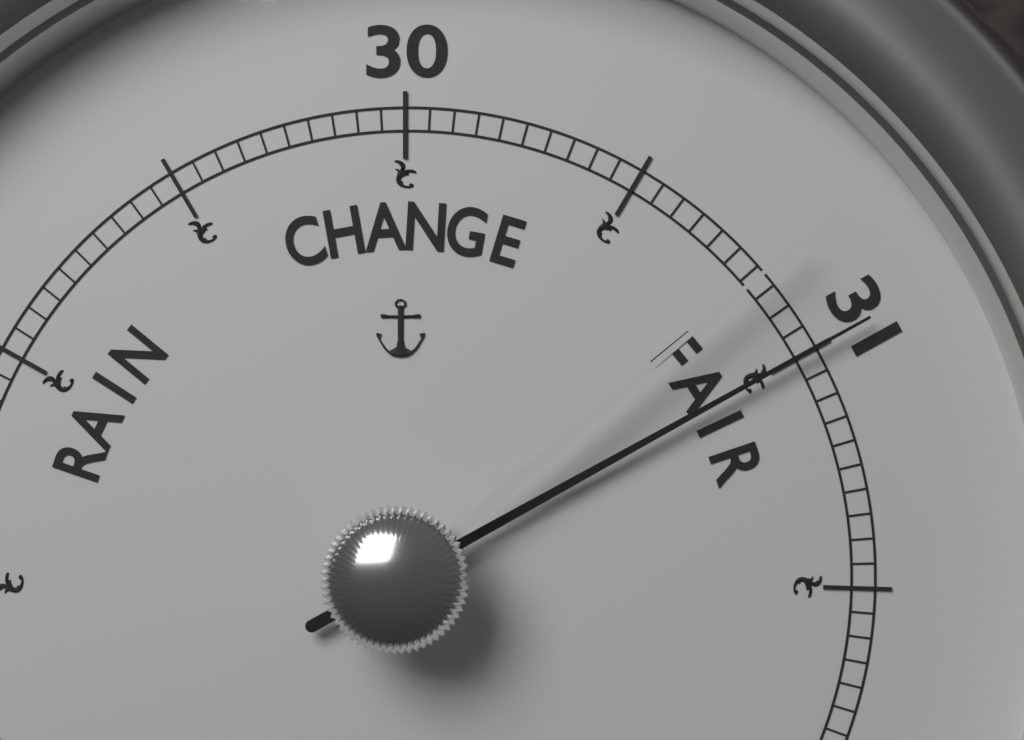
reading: 31.00 (no unit)
